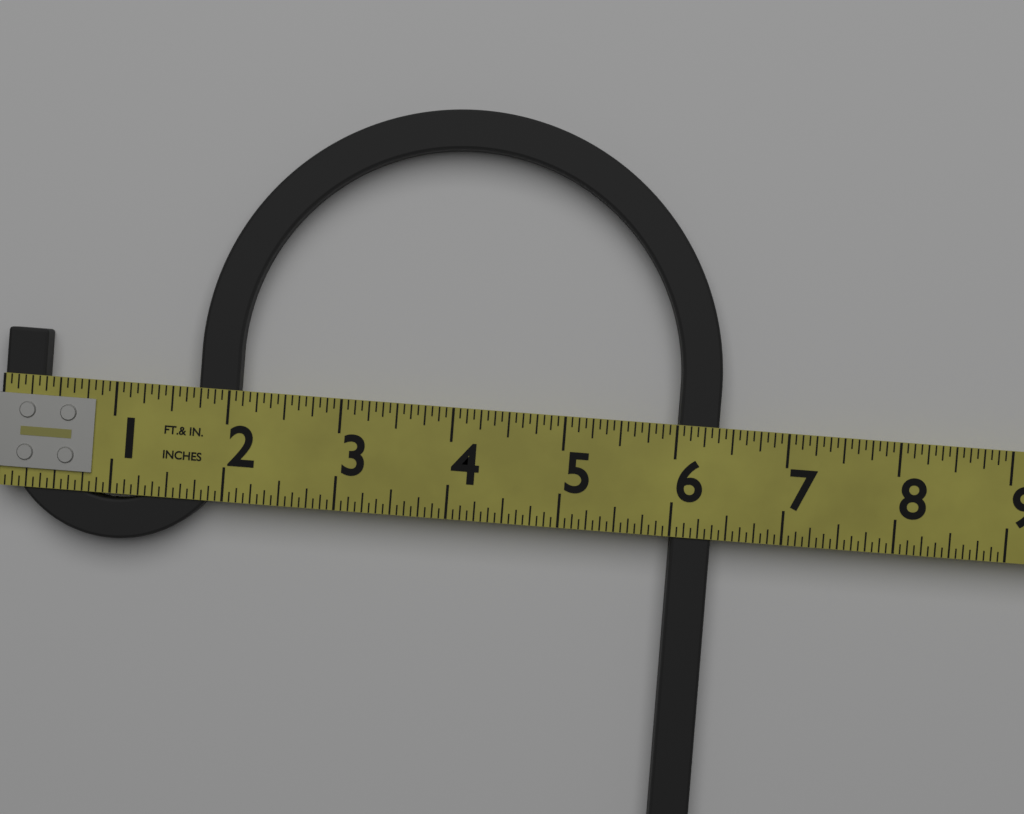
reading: 6.3750 in
